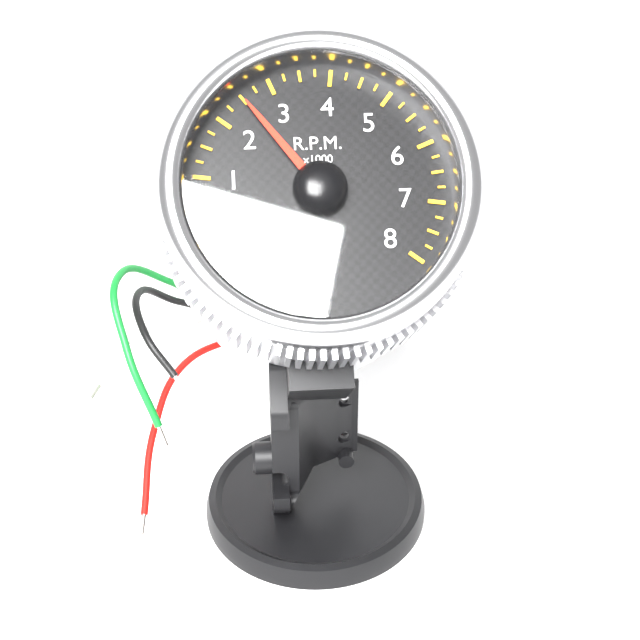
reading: 2.50 x1000 RPM
